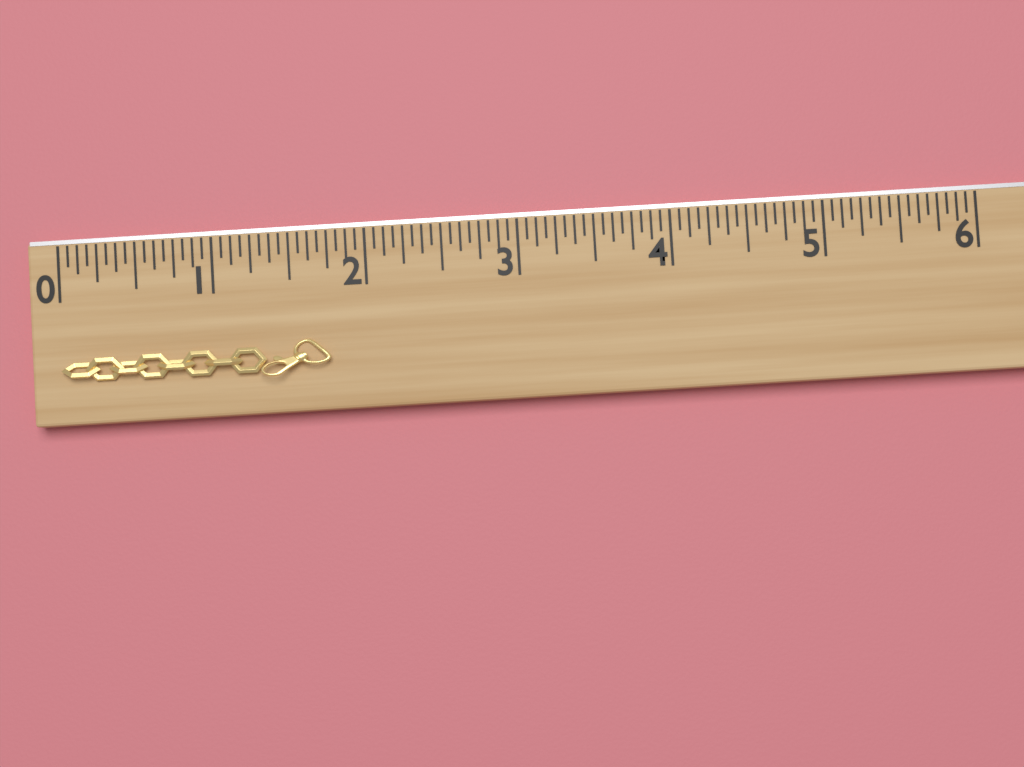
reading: 1.7500 (no unit)
